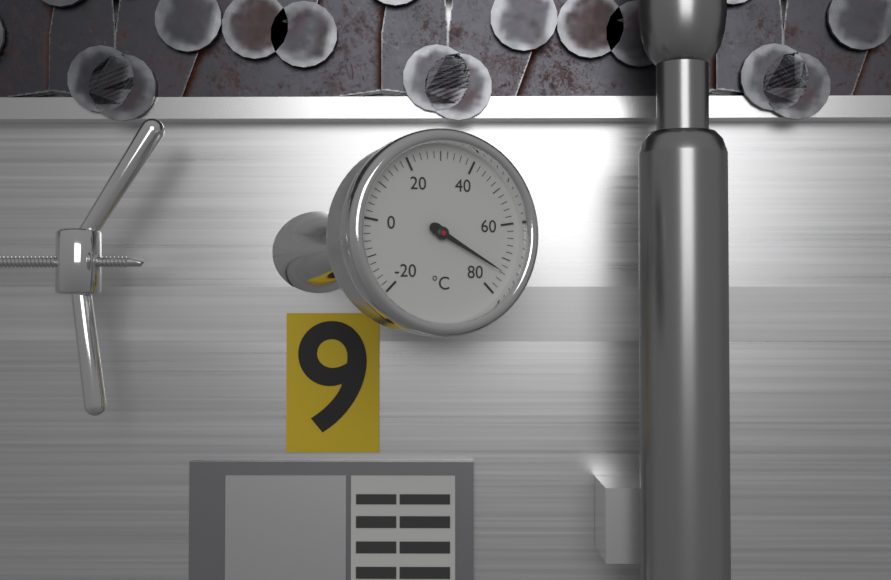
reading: 74 °C
